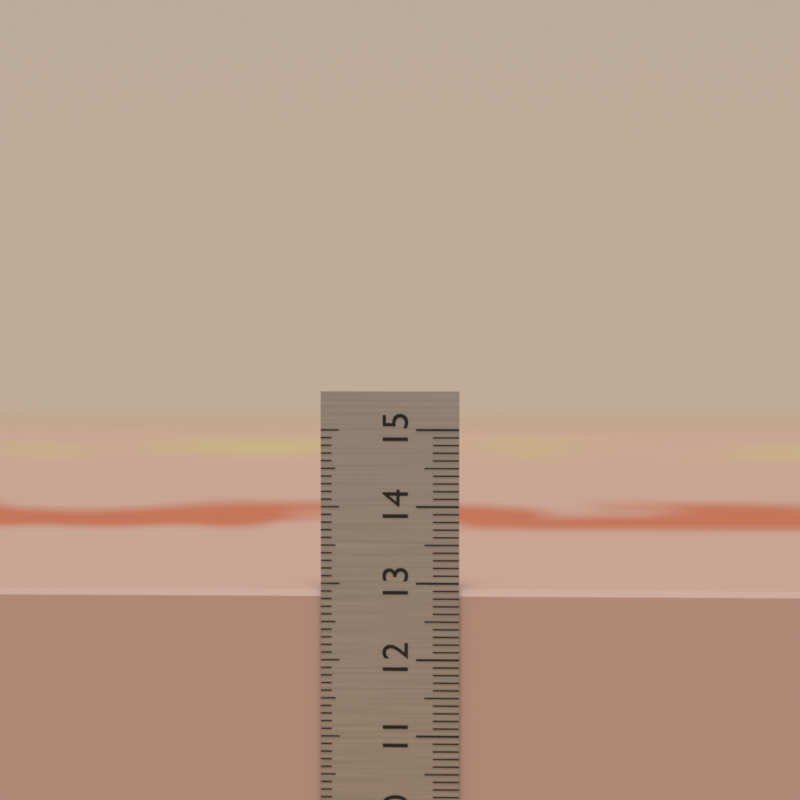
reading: 12.9 cm
